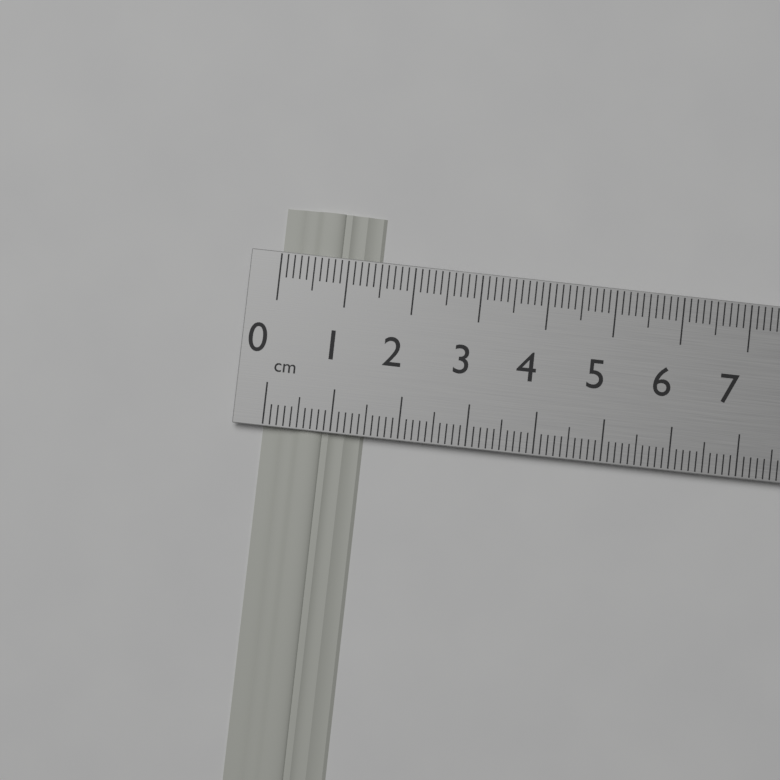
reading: 1.5 cm
